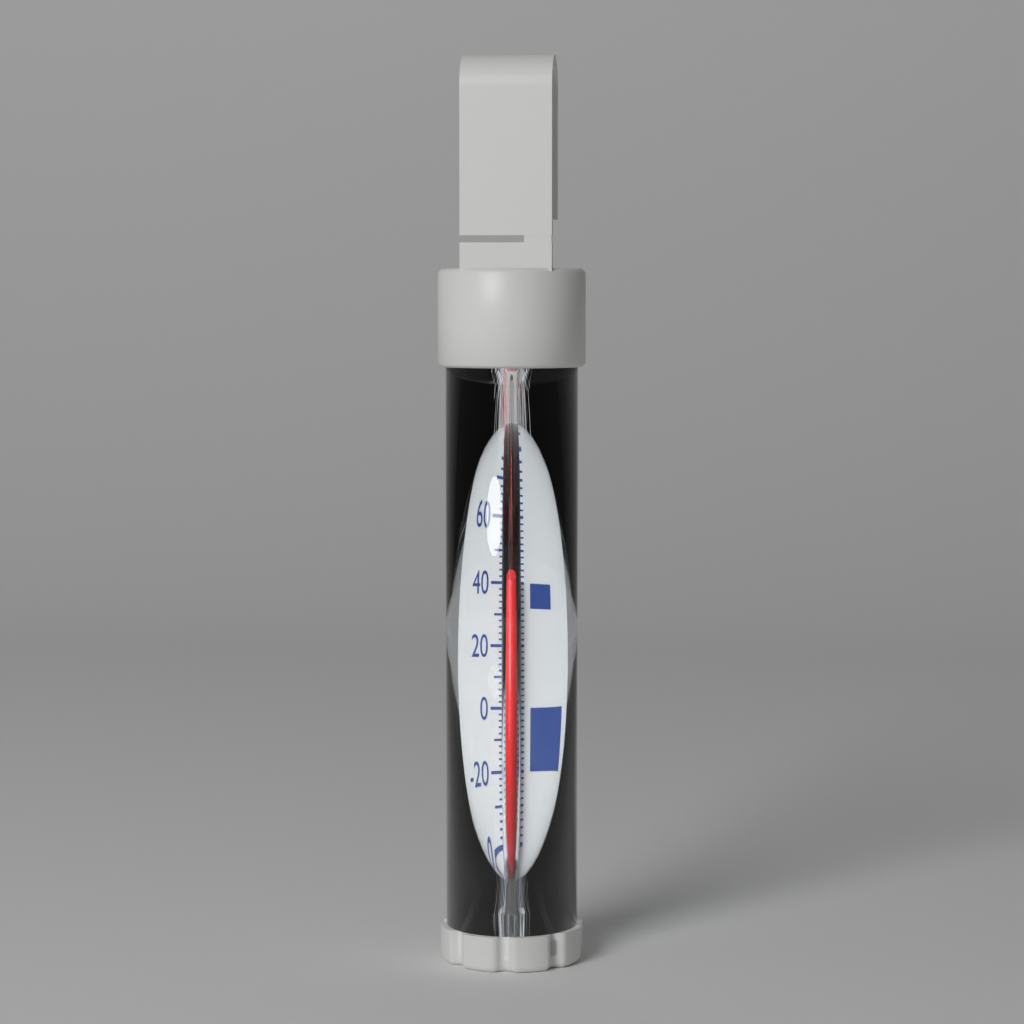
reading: 42 °F
